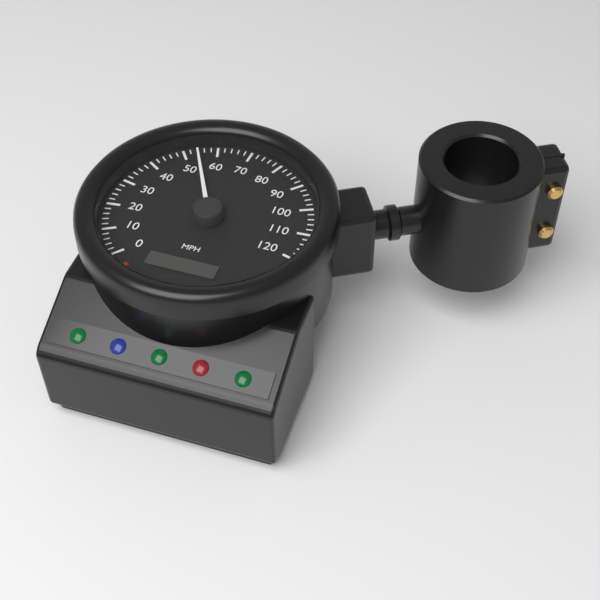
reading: 54 mph
